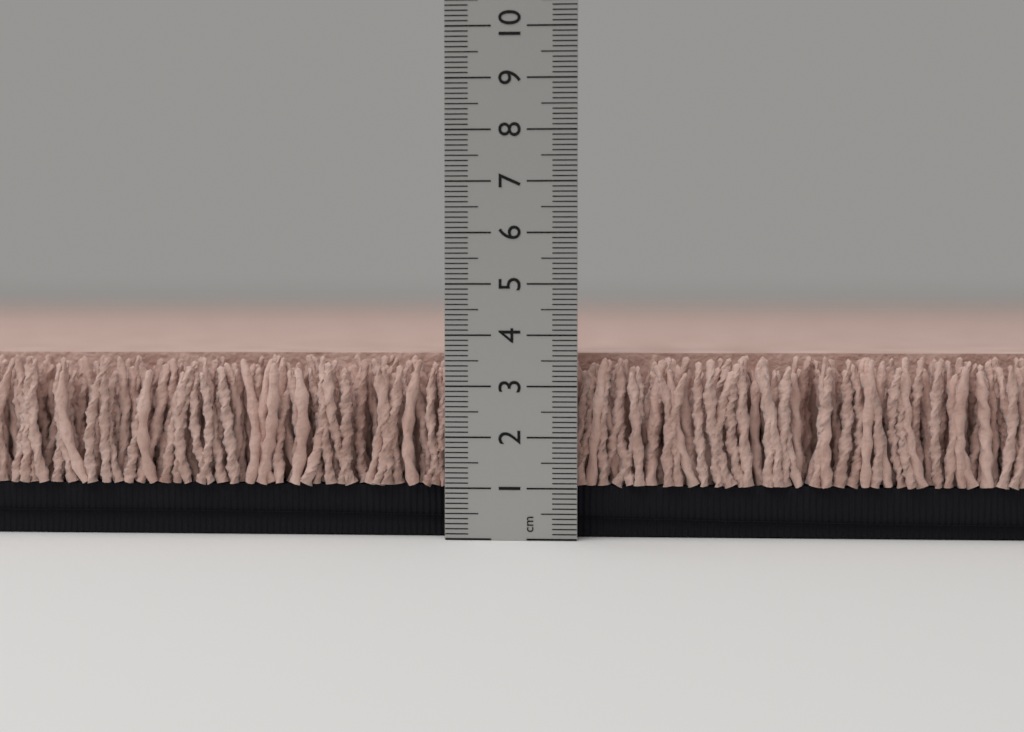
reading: 3.6 cm
